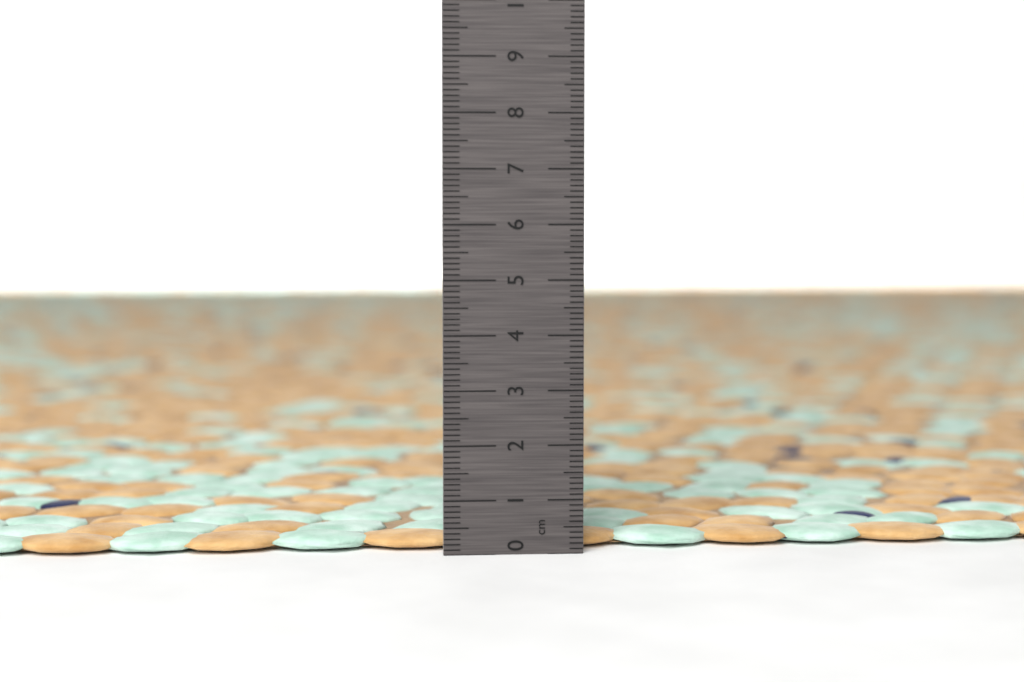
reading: 0.3 cm
